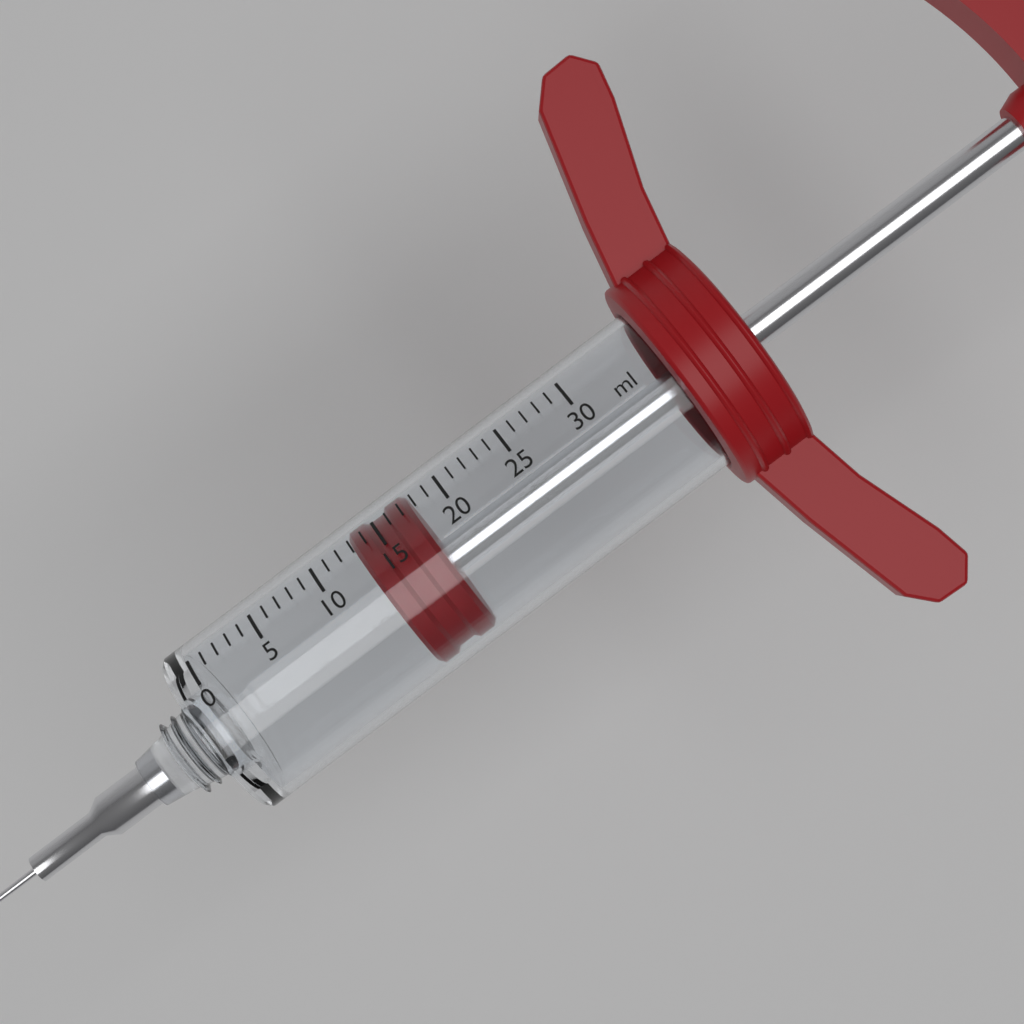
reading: 13 ml
